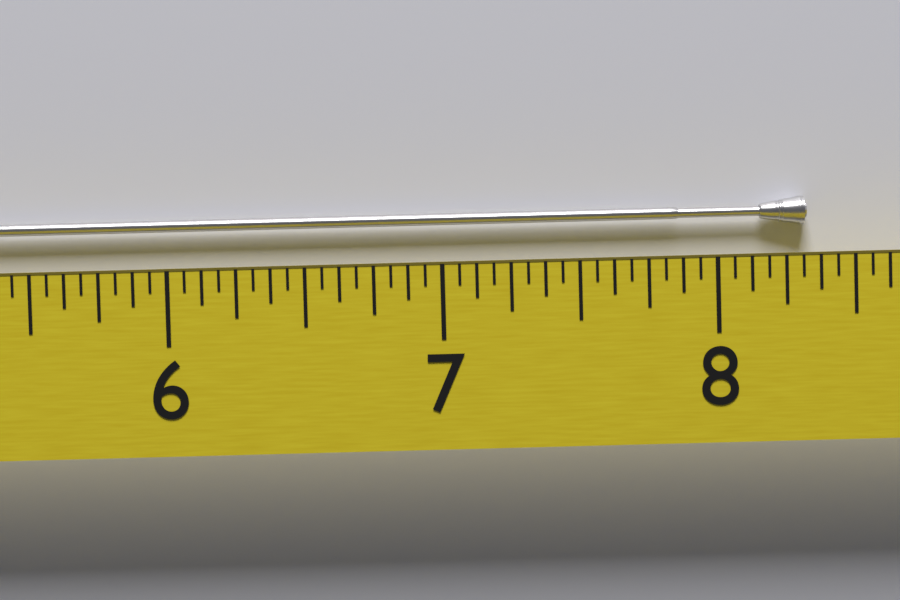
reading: 8.3750 (no unit)
